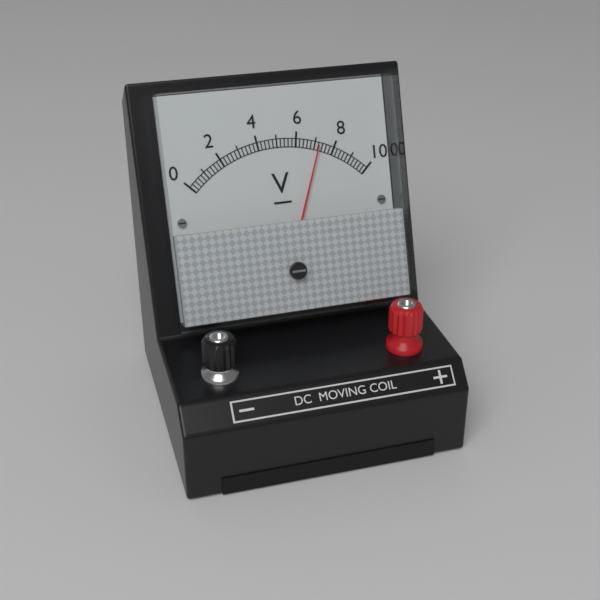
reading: 7.2 V
